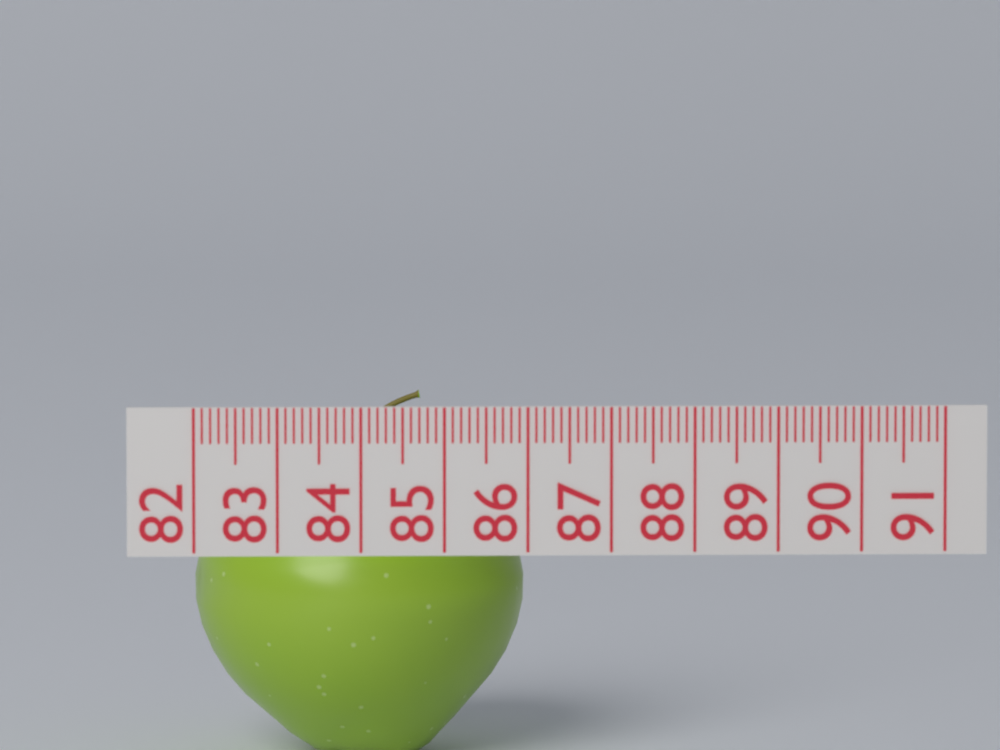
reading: 86.0 (no unit)
